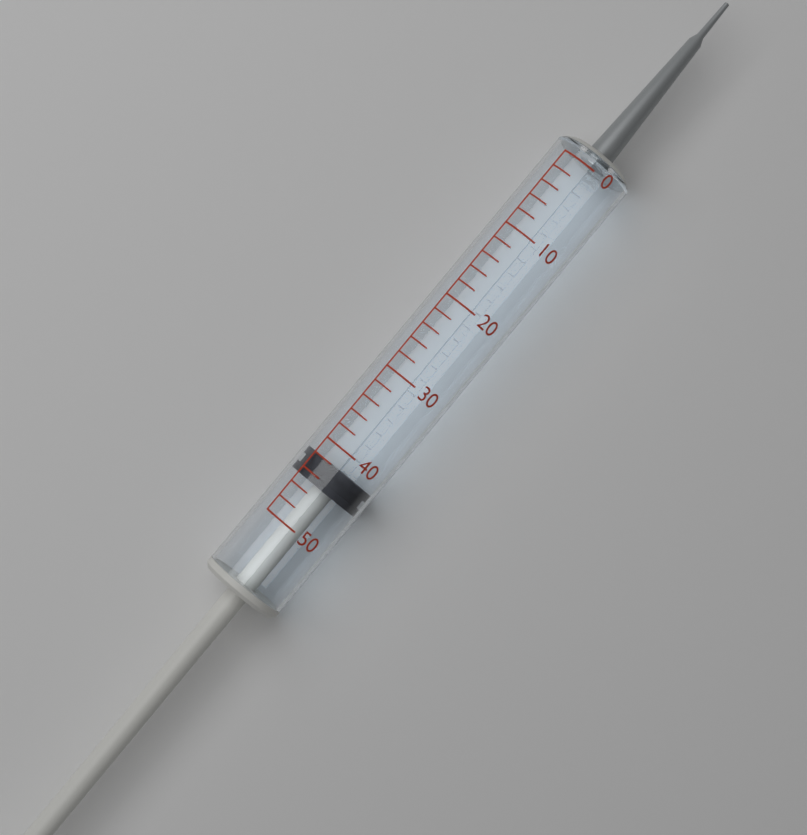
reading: 42 (no unit)
